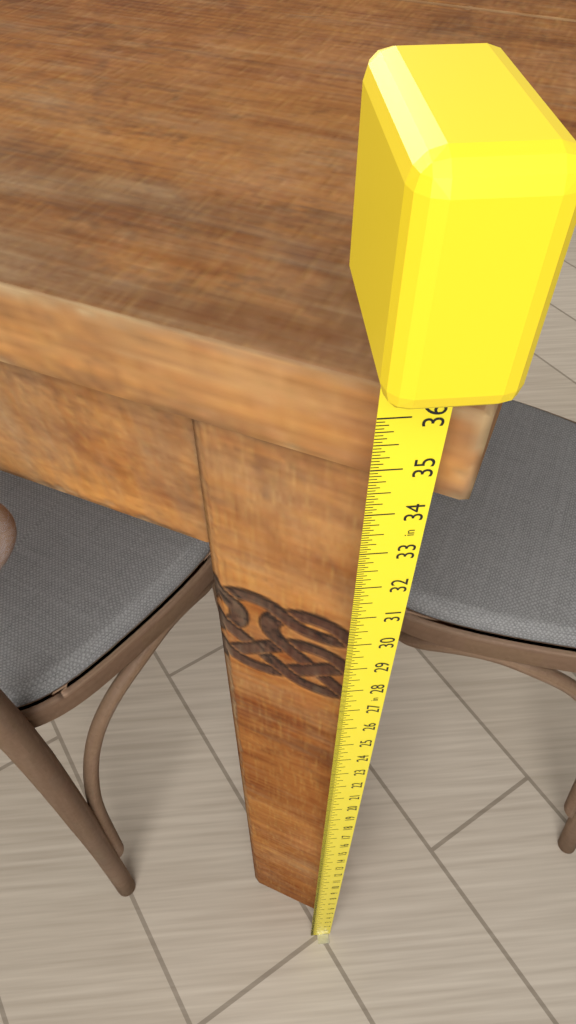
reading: 35.8125 in
